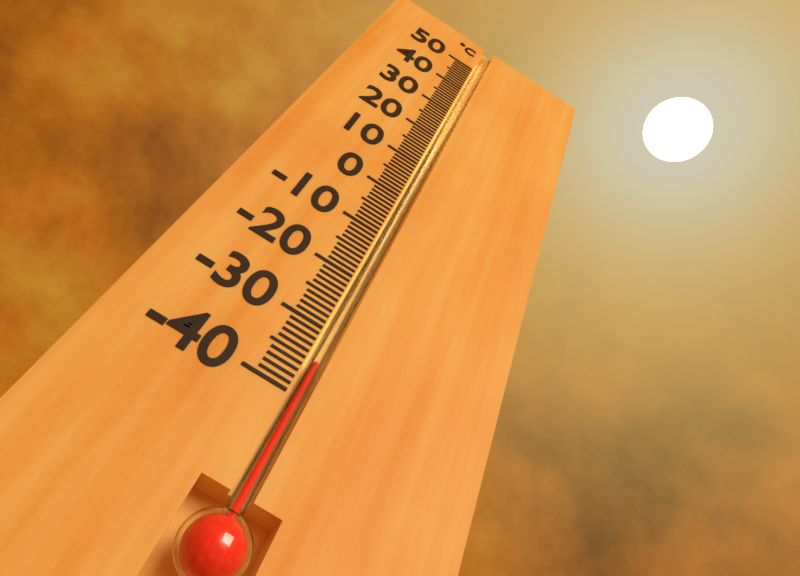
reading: -35 °C
